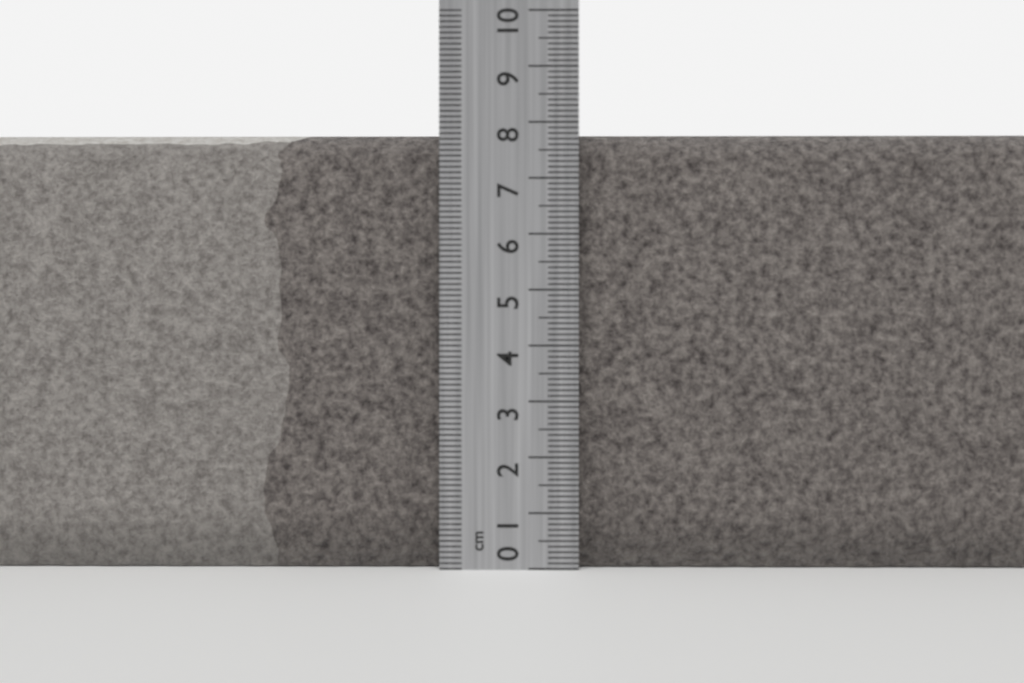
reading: 7.8 cm
